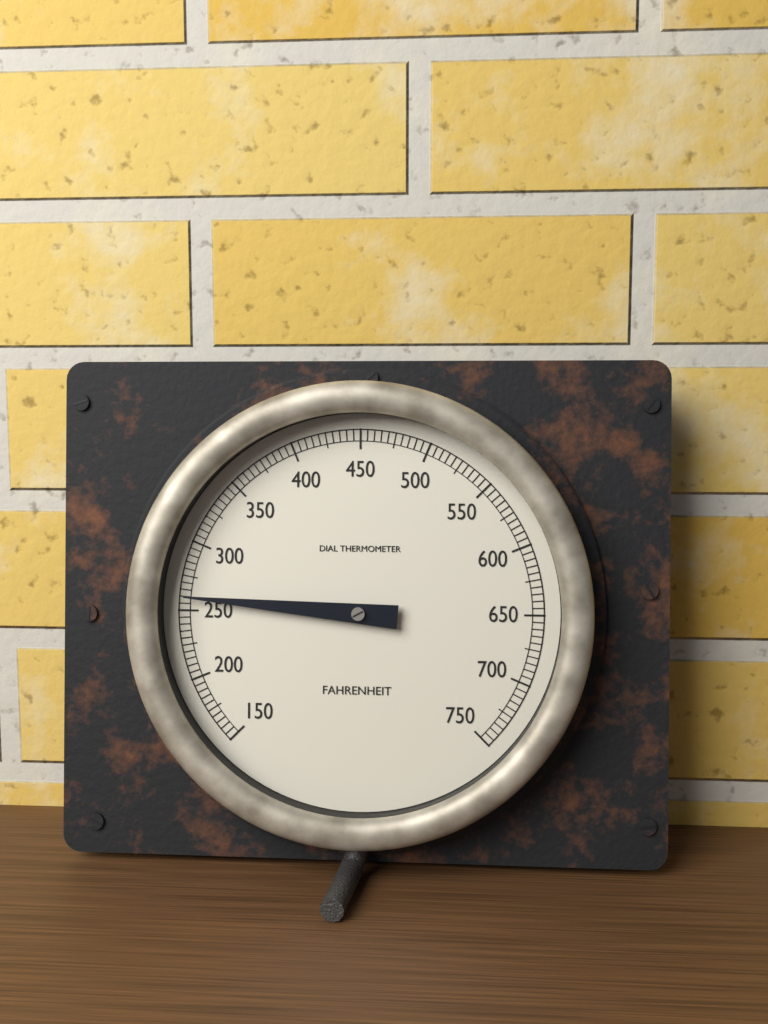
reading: 260 °F
